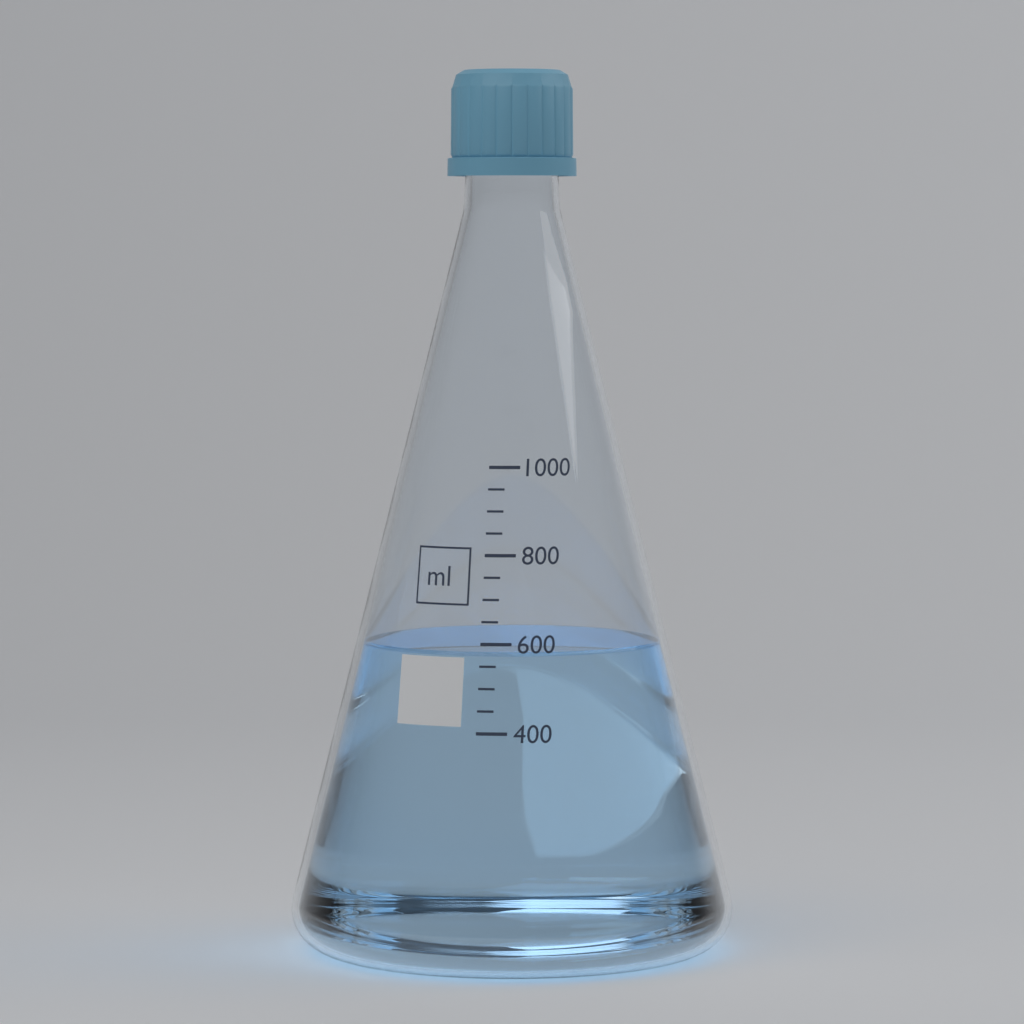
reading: 580 ml
